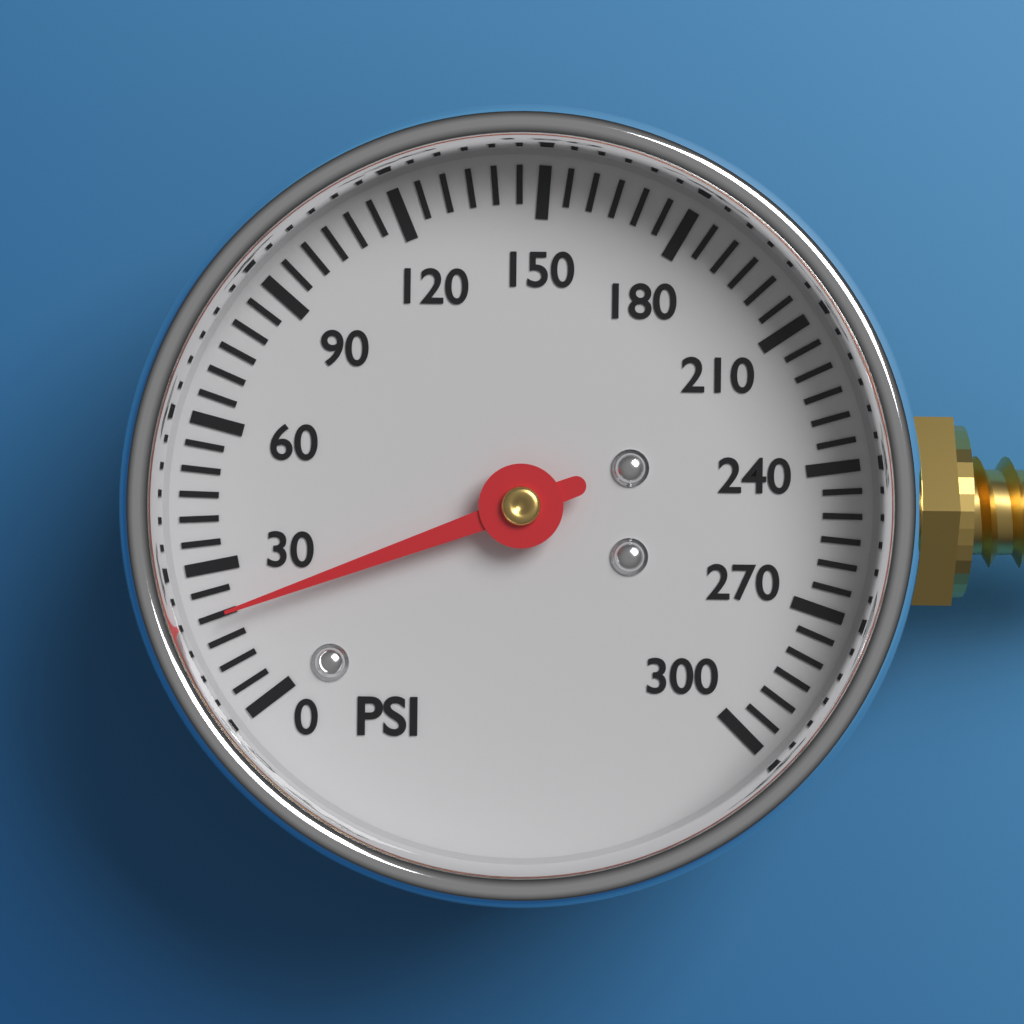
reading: 20 psi
